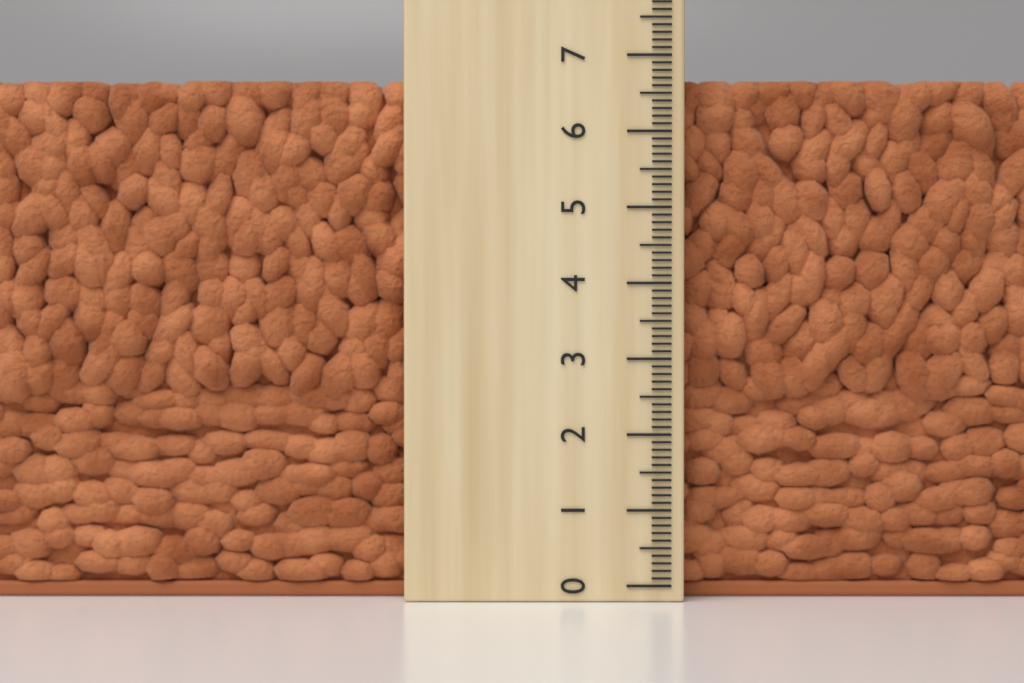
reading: 6.7 (no unit)
